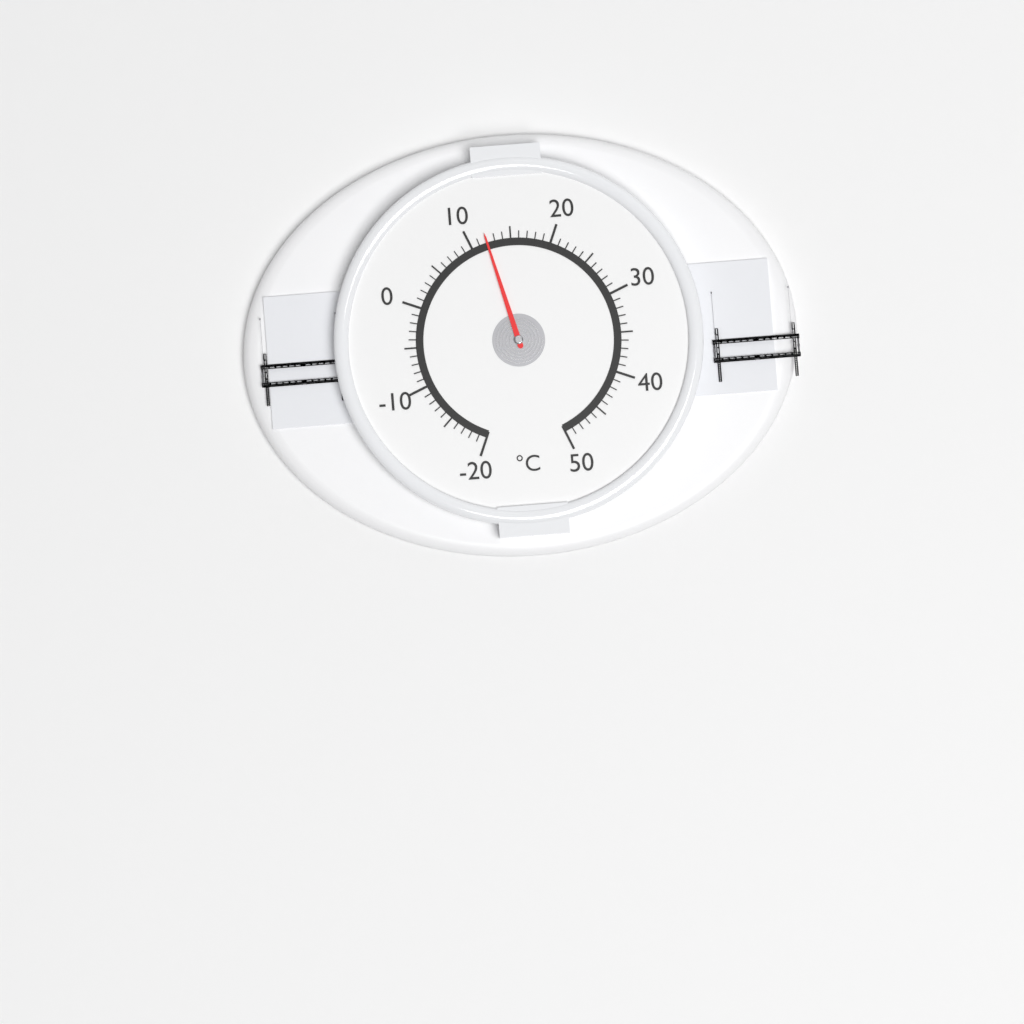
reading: 12 °C
